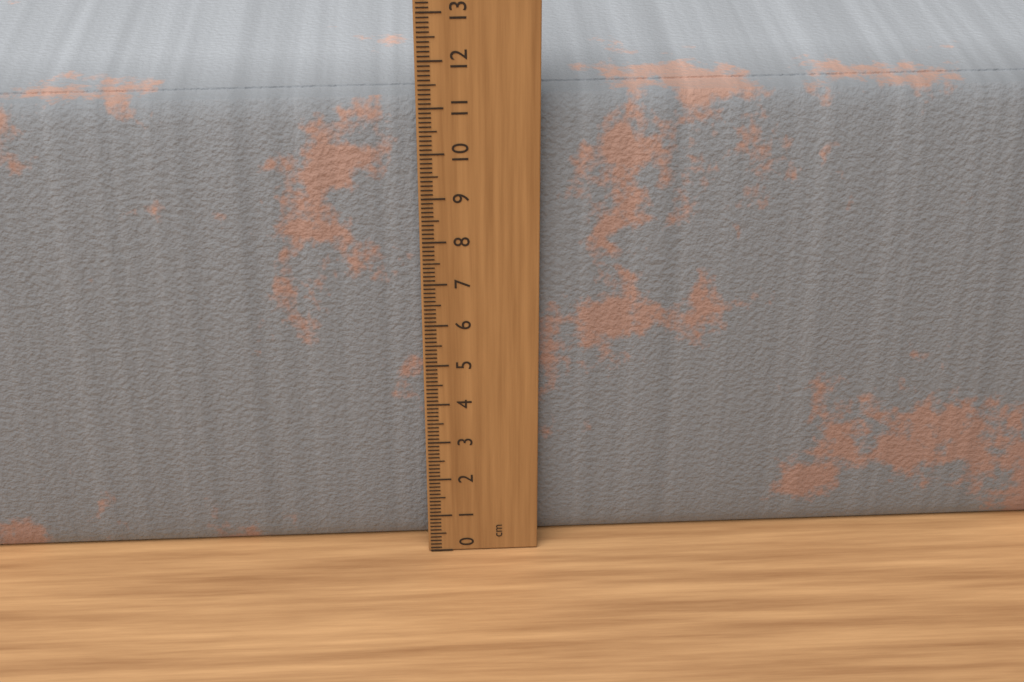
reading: 11.0 cm
